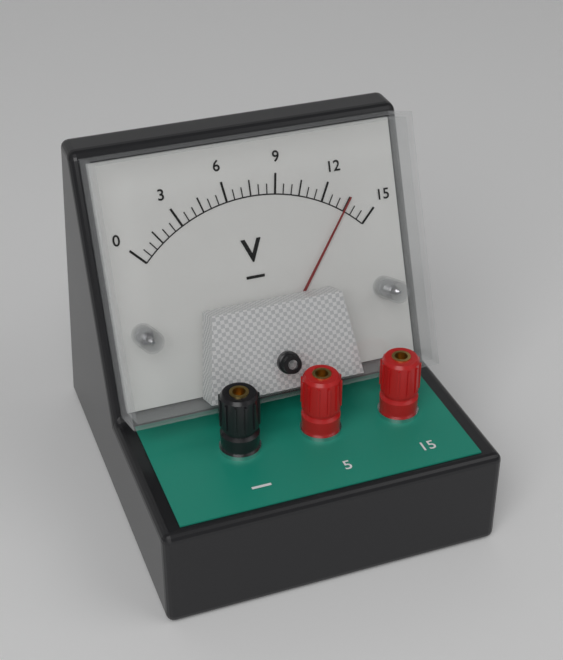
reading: 13.5 V
